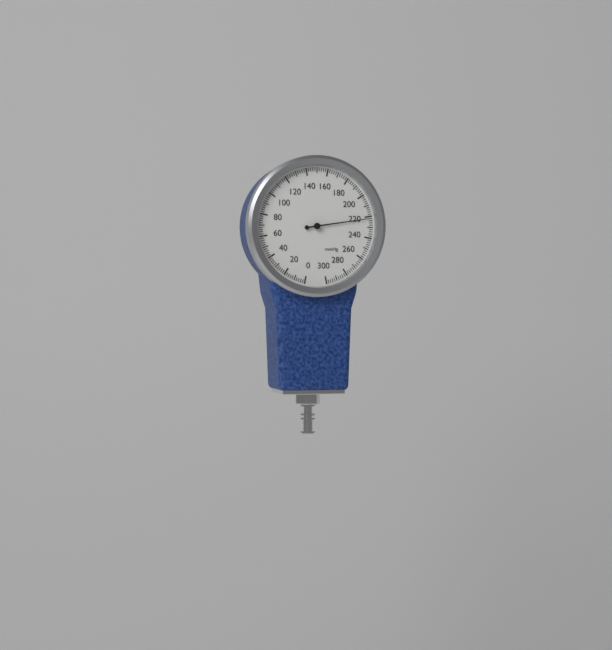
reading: 222 mmHg
